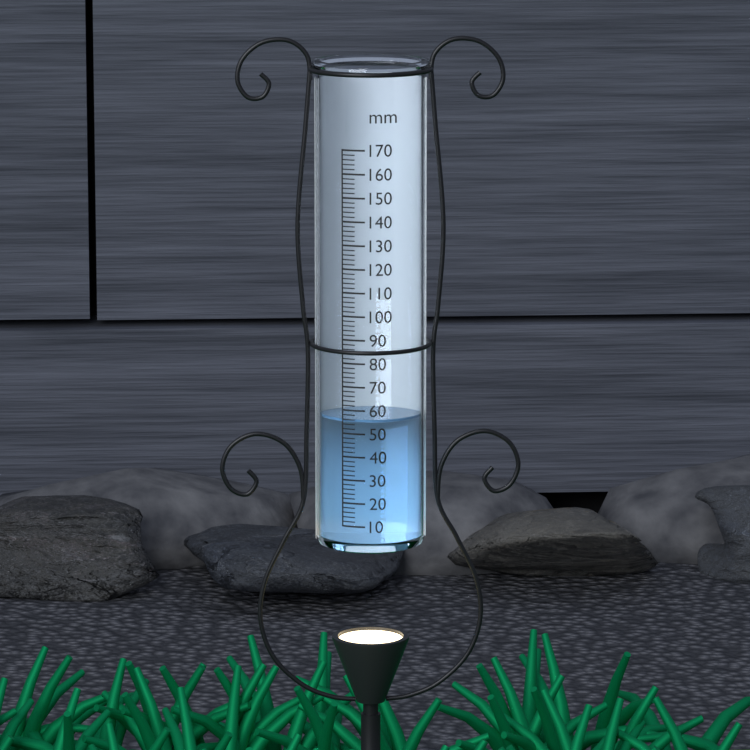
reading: 56 mm
